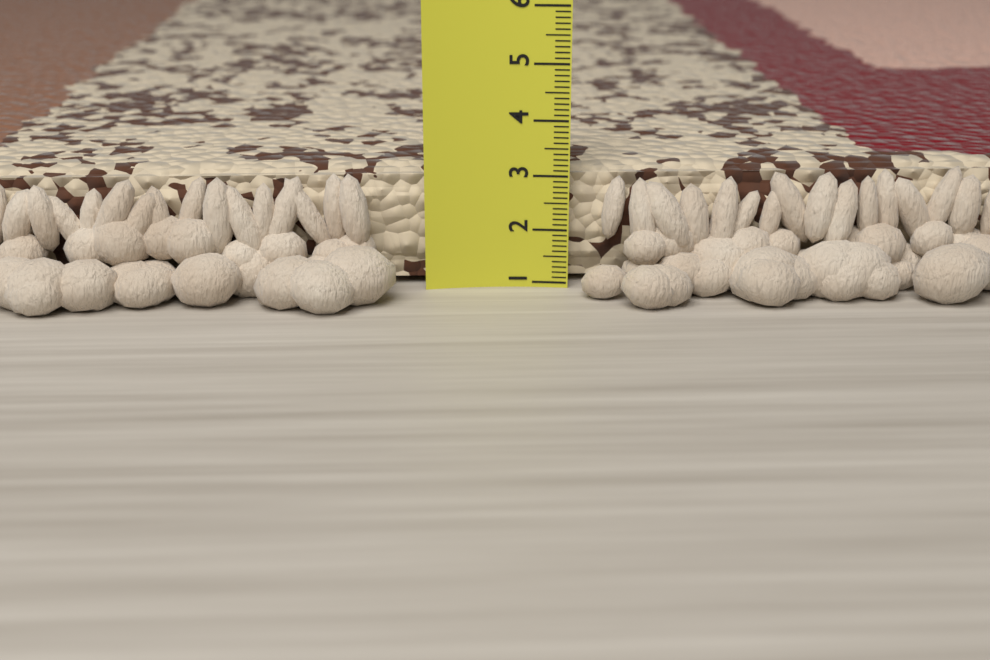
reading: 3.1 (no unit)
